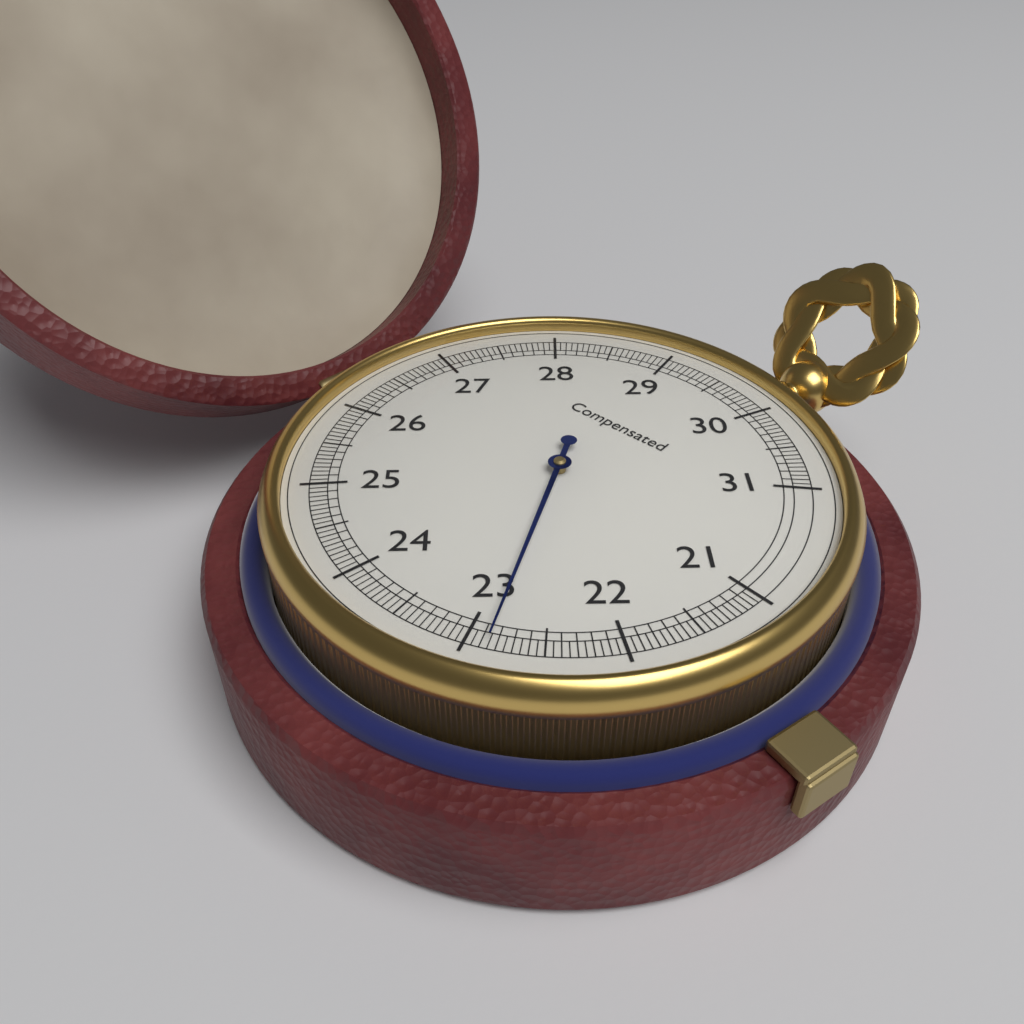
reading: 22.85 (no unit)
